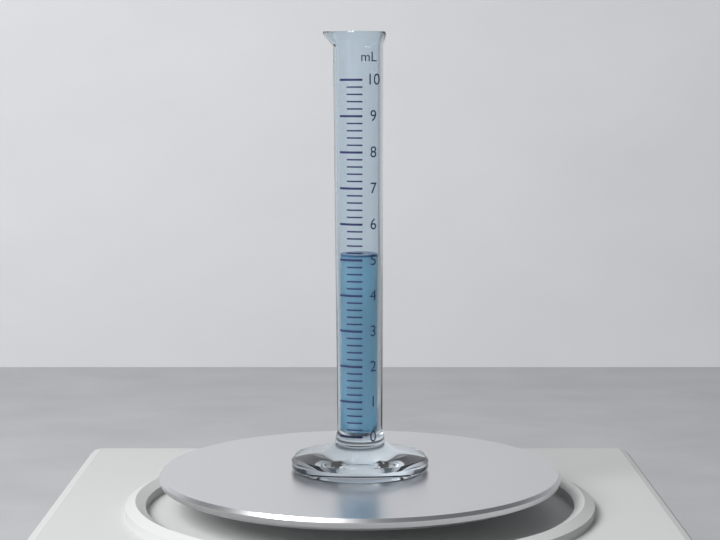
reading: 5.13 mL
